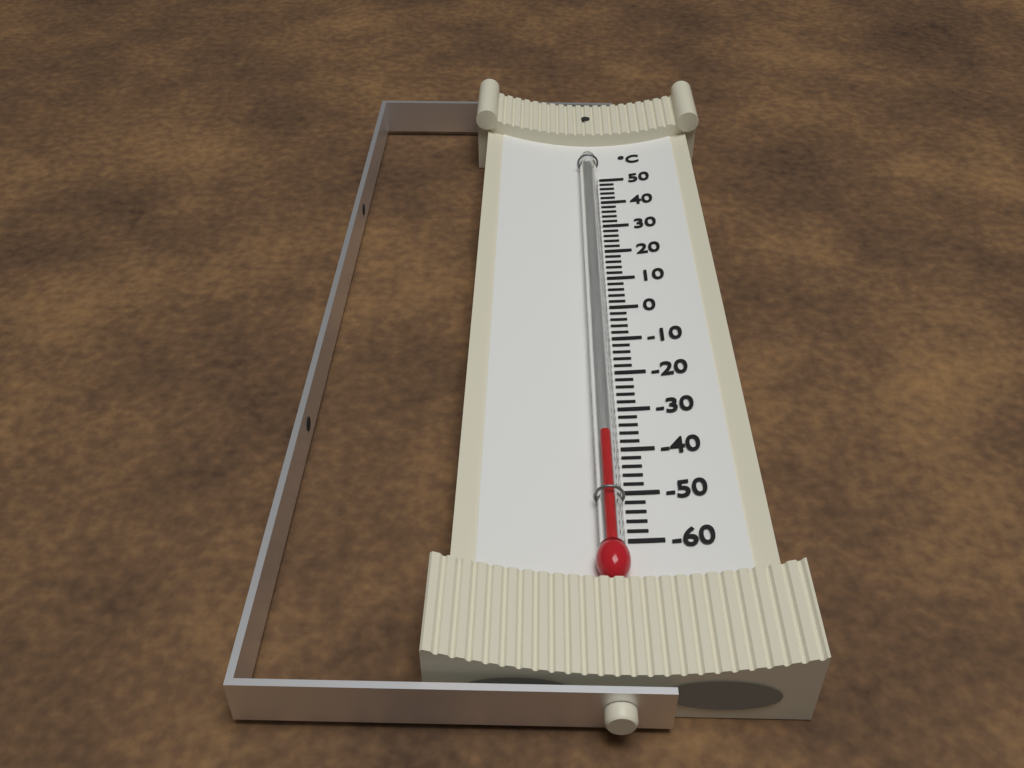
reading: -38 °C
